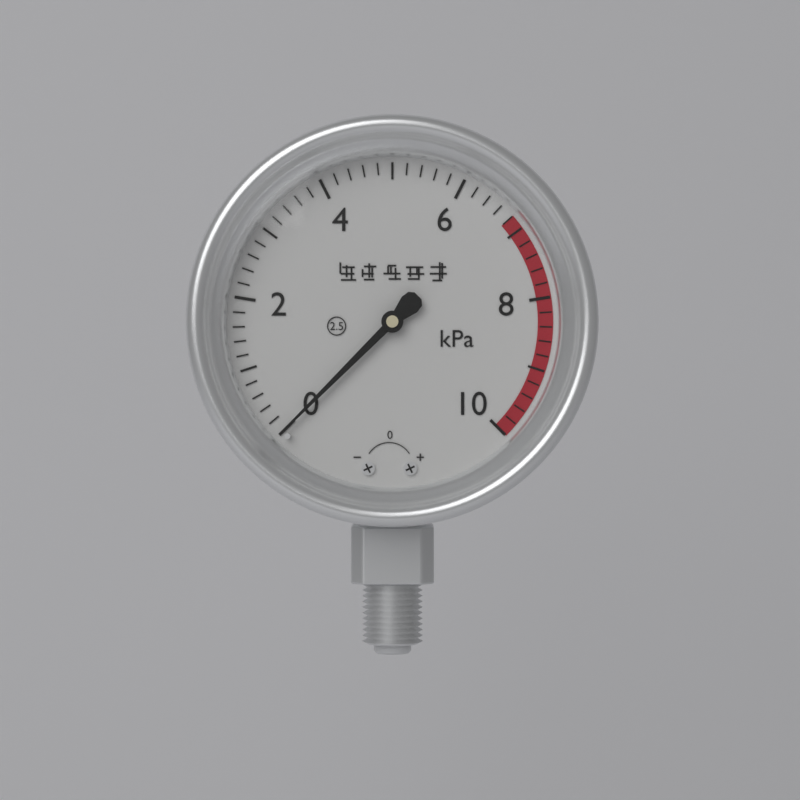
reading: 0.0 kPa
